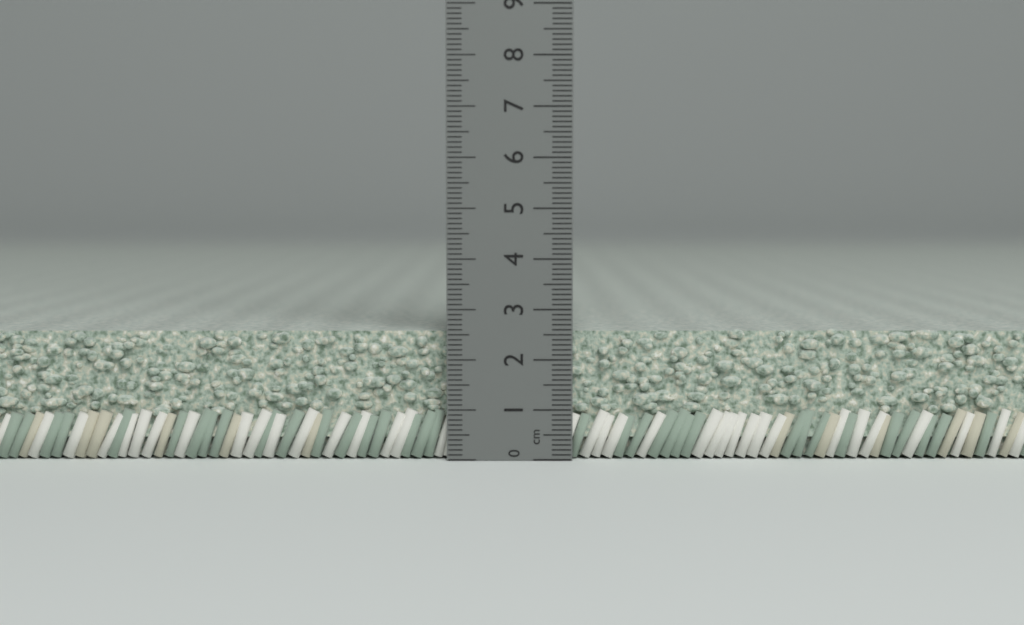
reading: 2.6 cm
